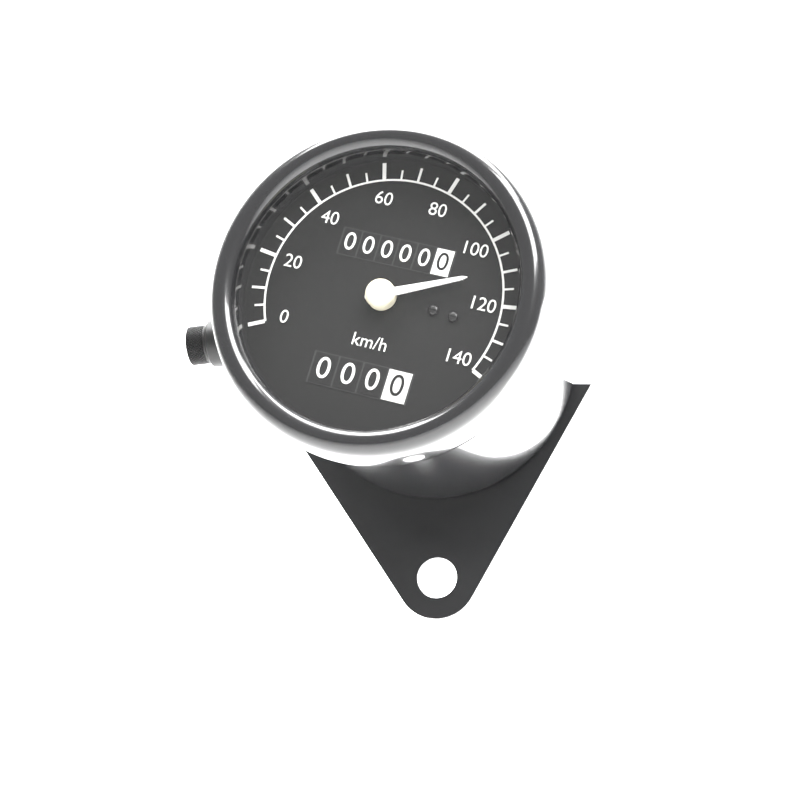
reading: 110 km/h
